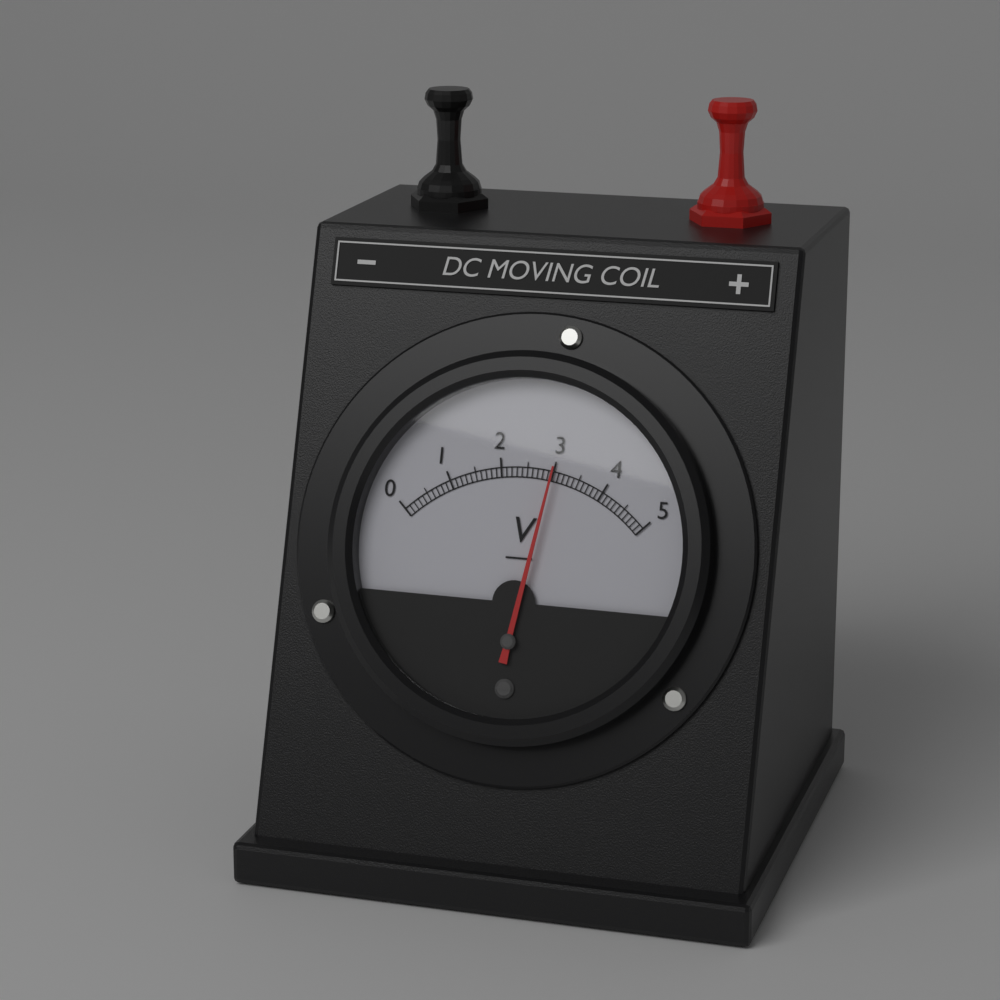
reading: 3.0 V
